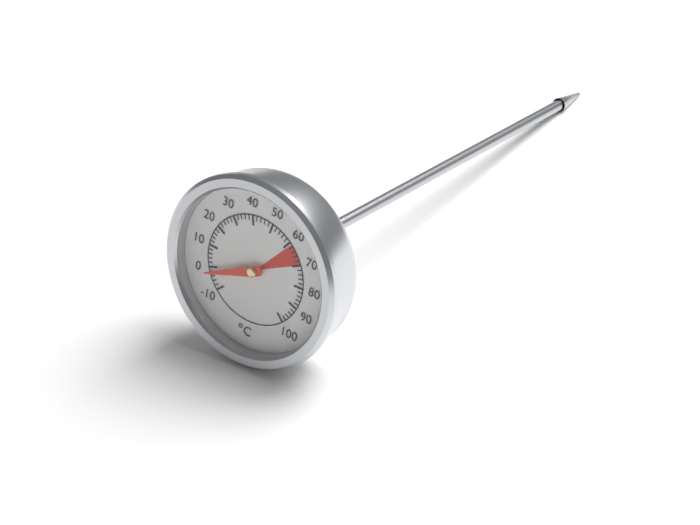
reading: -2 °C
